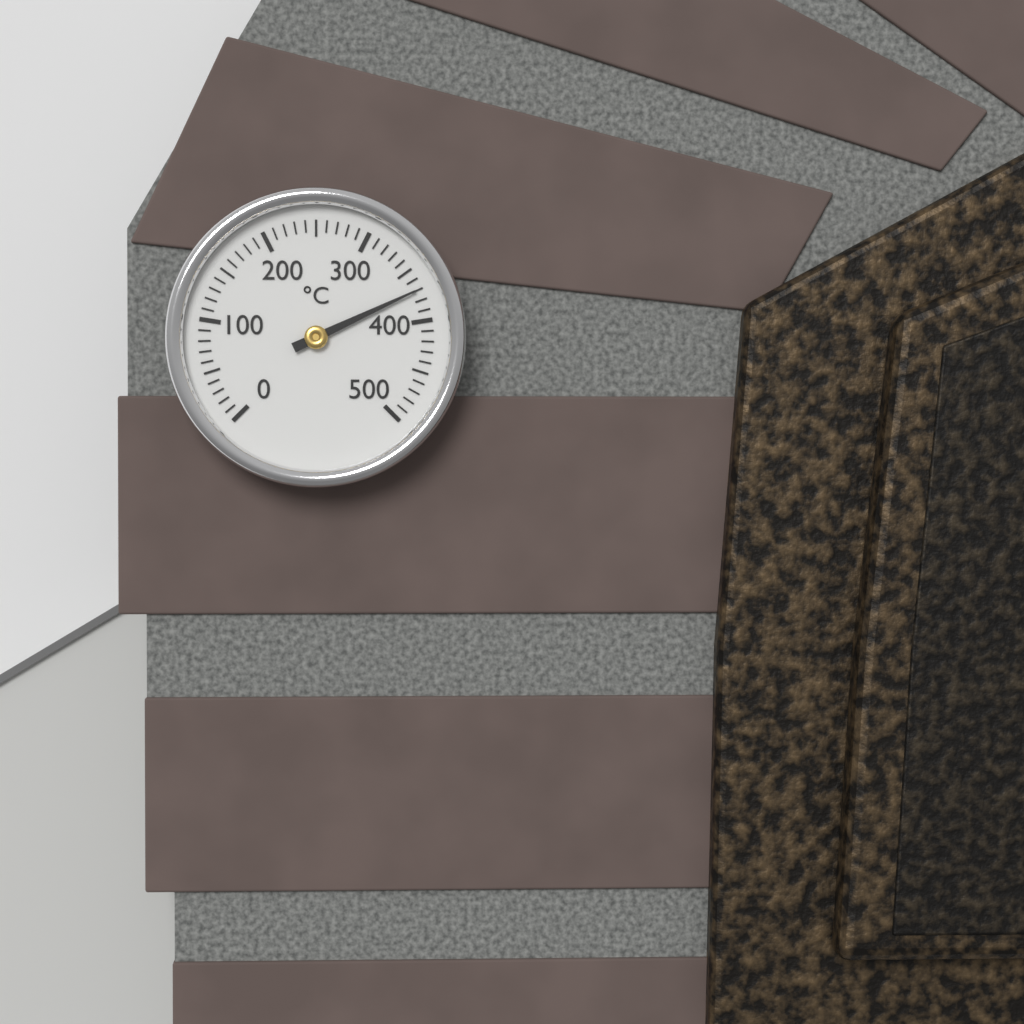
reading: 370 °C
